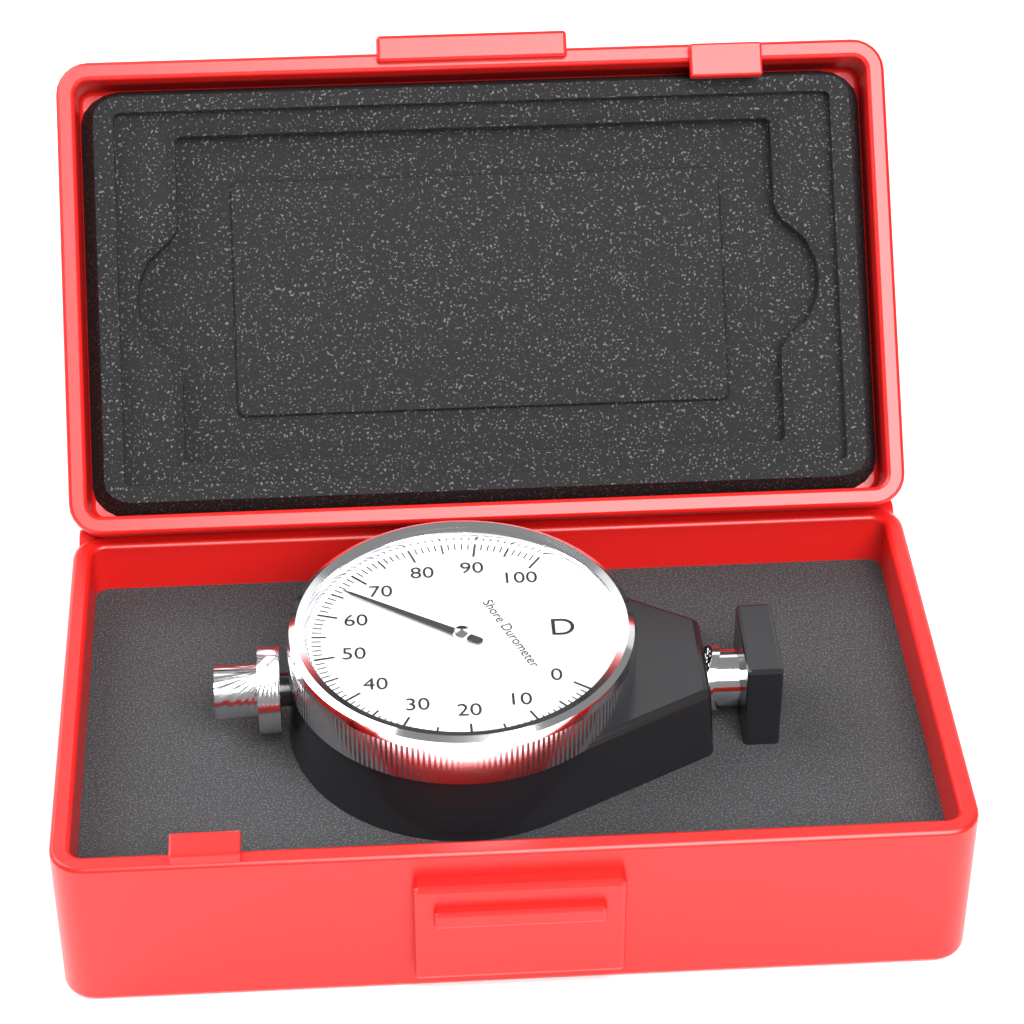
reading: 66 Shore D
